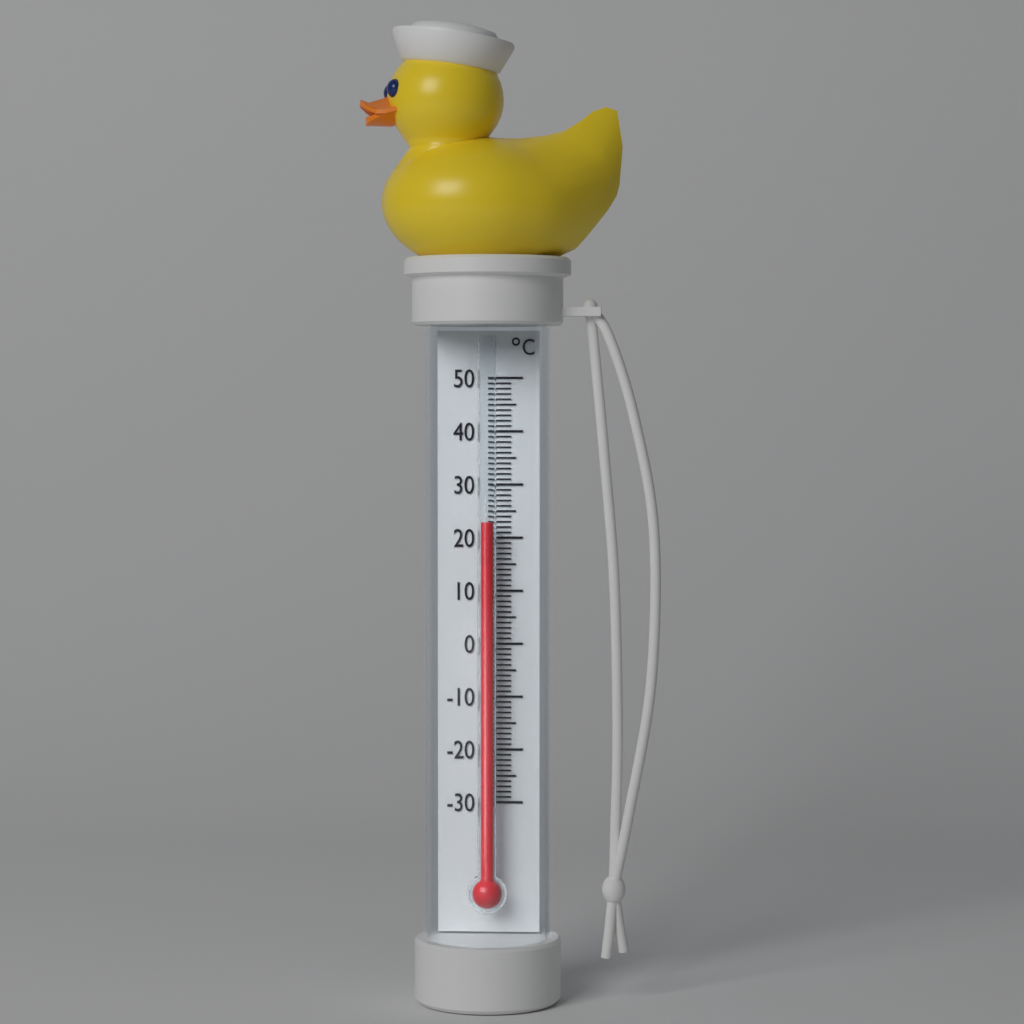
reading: 23 °C
